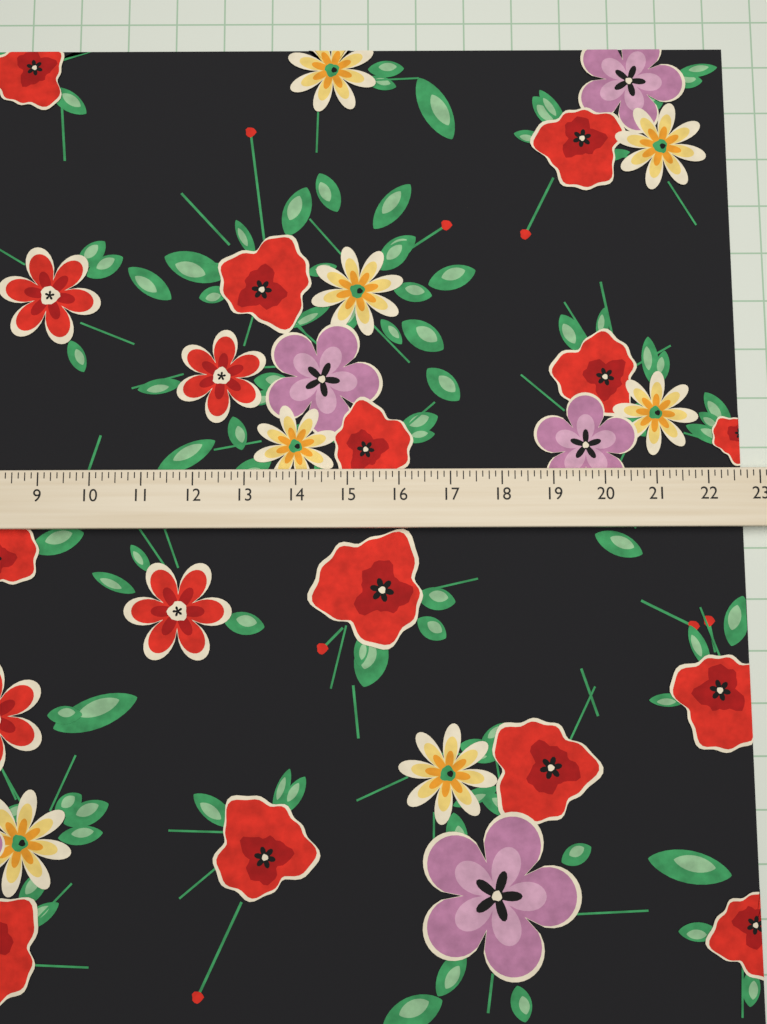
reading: 22.750 (no unit)
